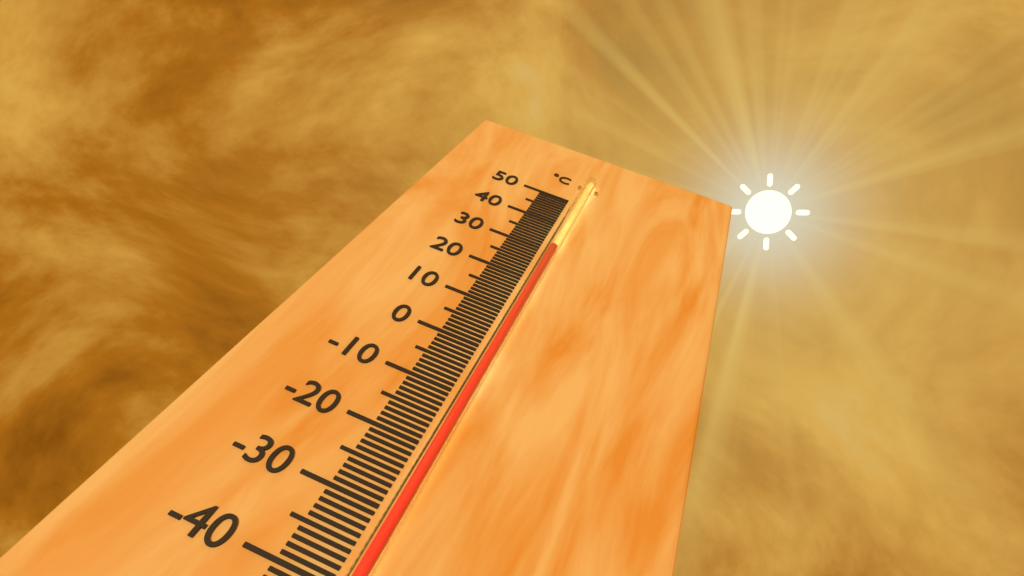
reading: 30 °C
